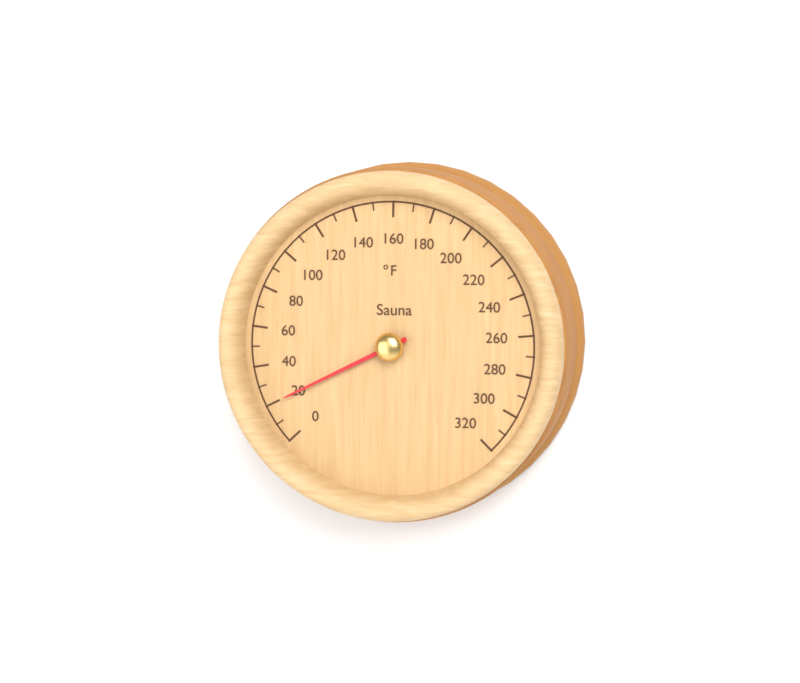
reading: 20 °F
